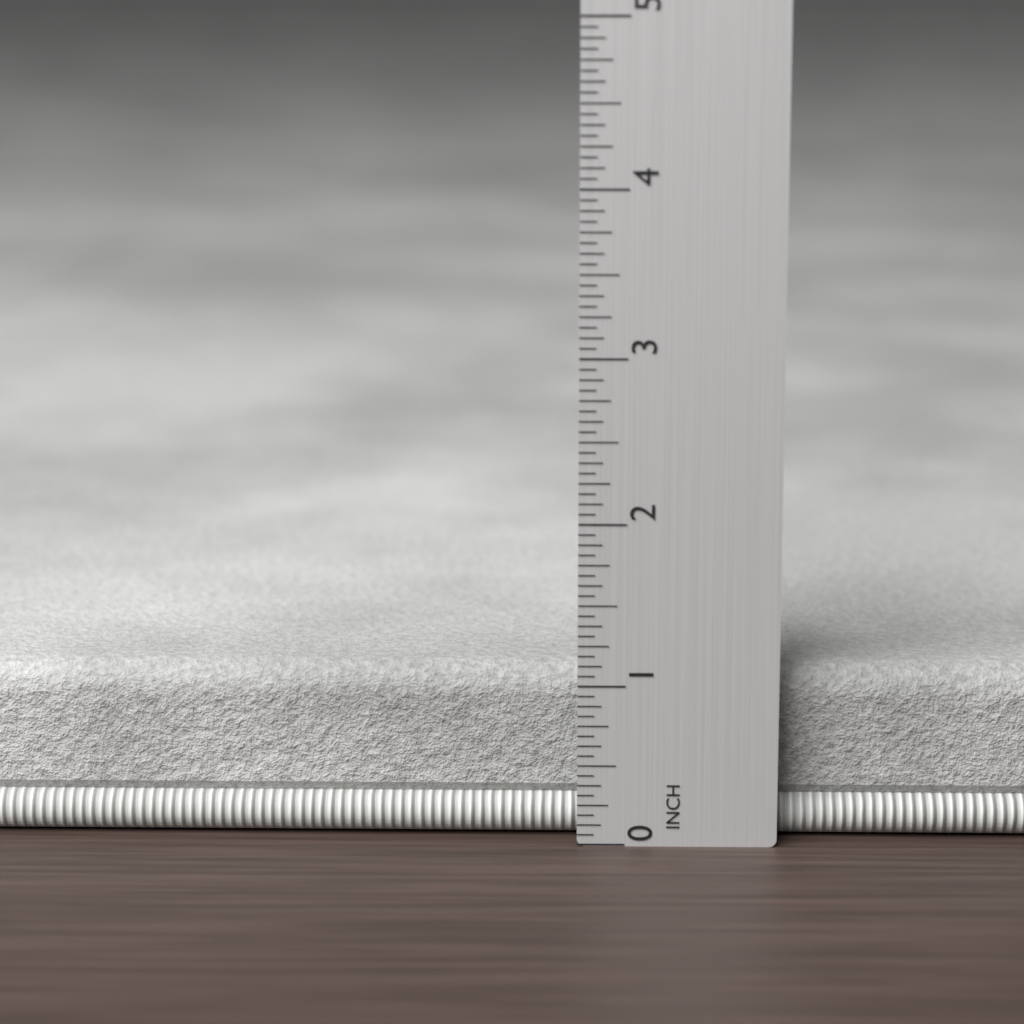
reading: 1.0625 in
